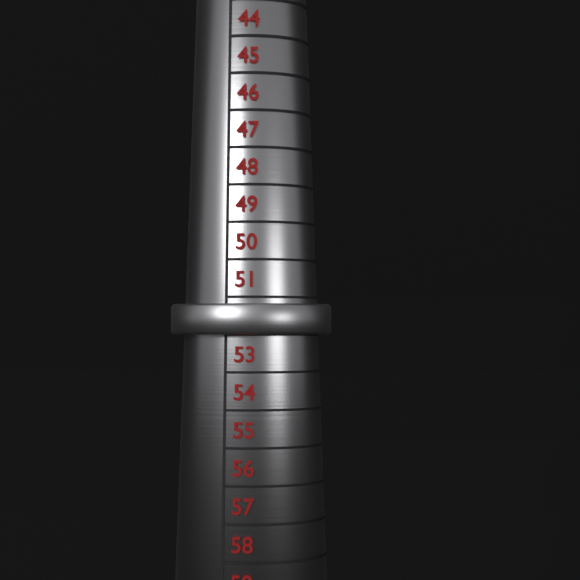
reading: 52 (no unit)
